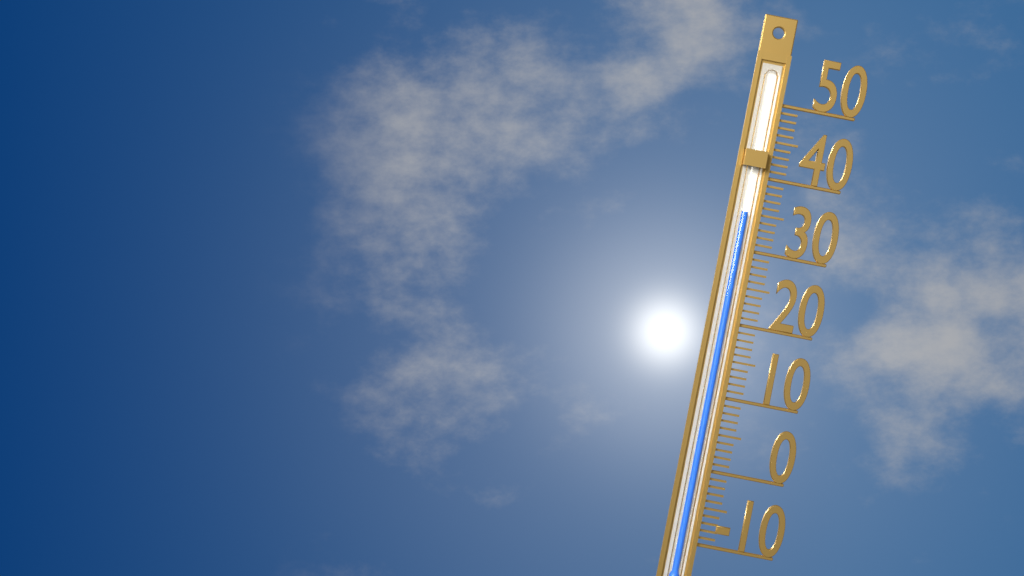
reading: 35 (no unit)
